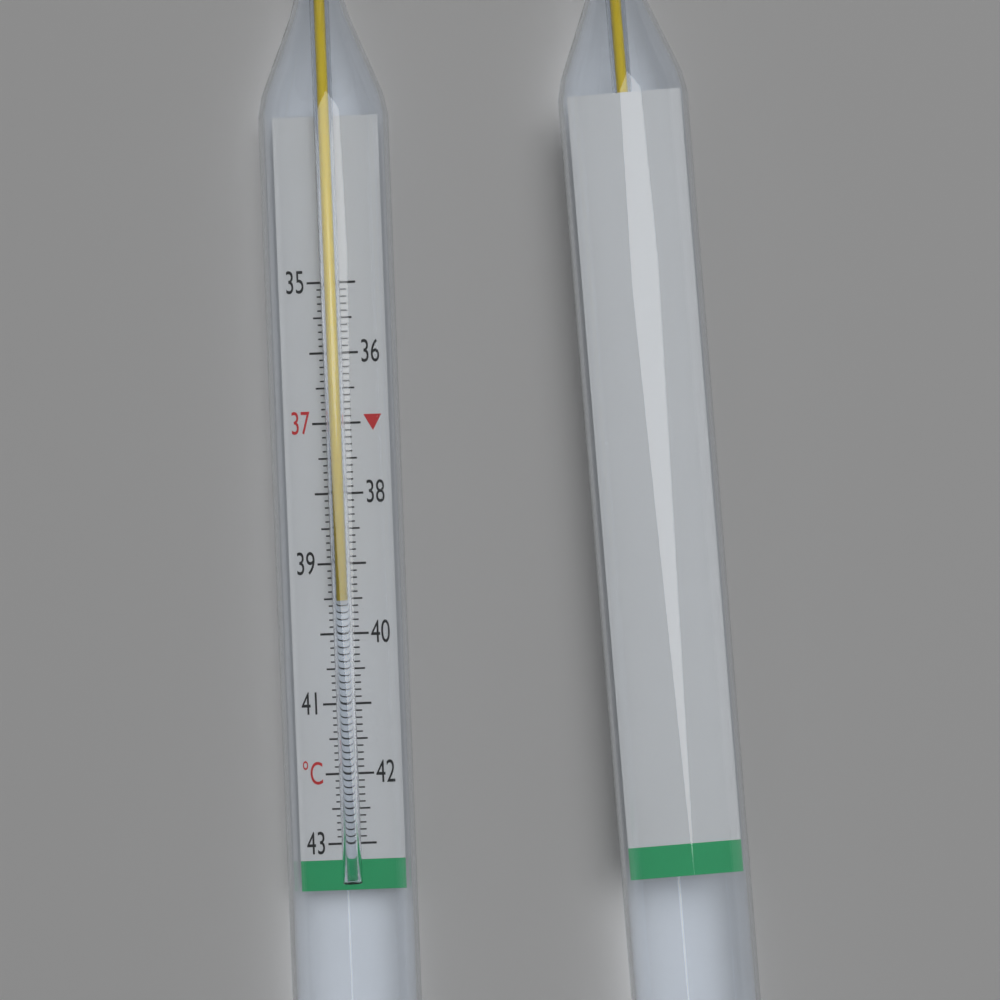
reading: 39.5 °C
